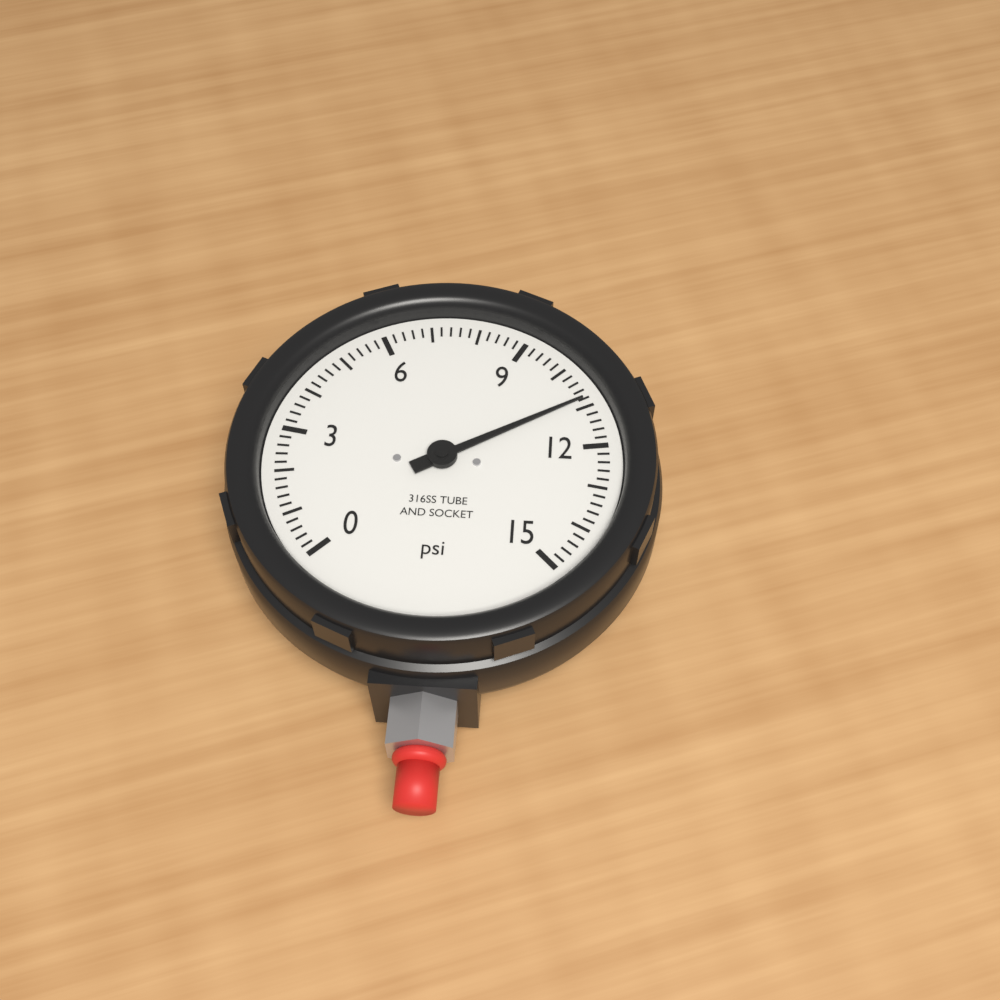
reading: 10.8 psi
